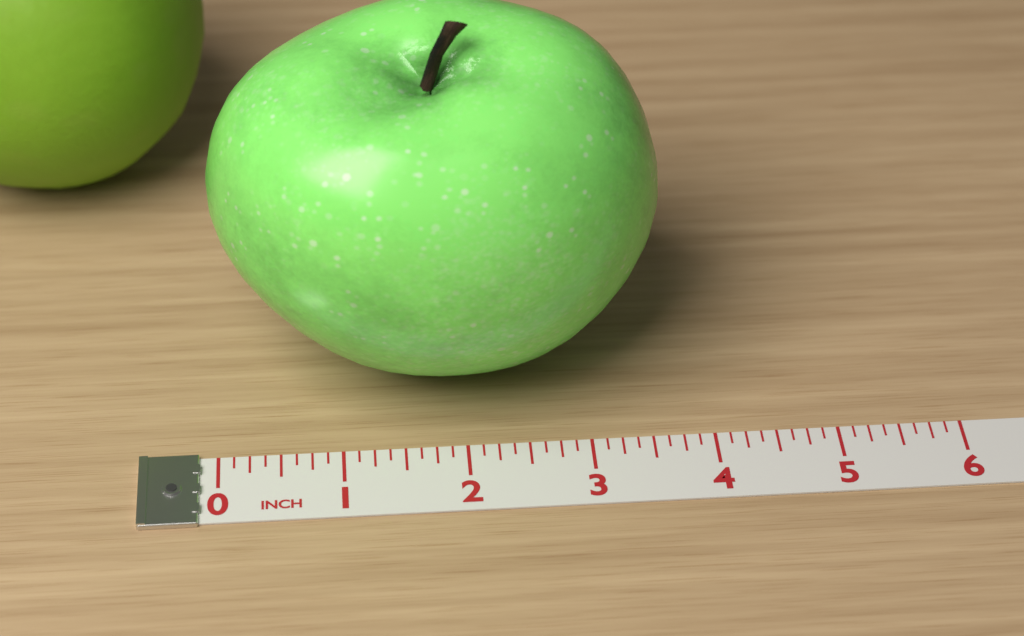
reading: 3.625 inch
